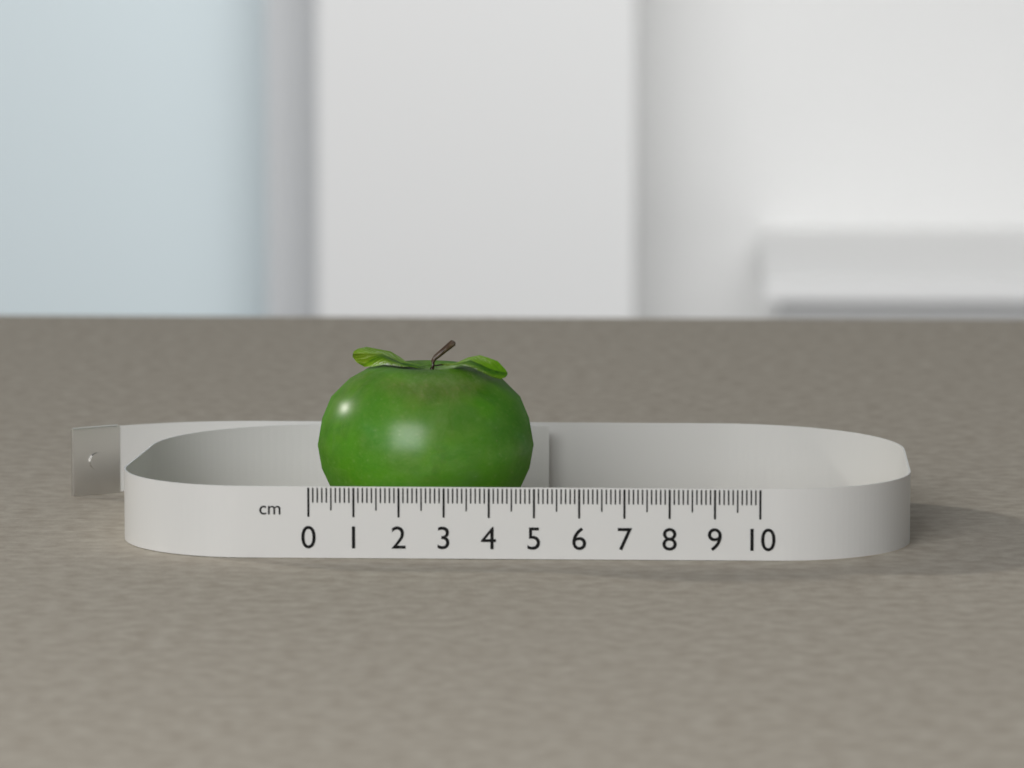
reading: 4.9 cm
